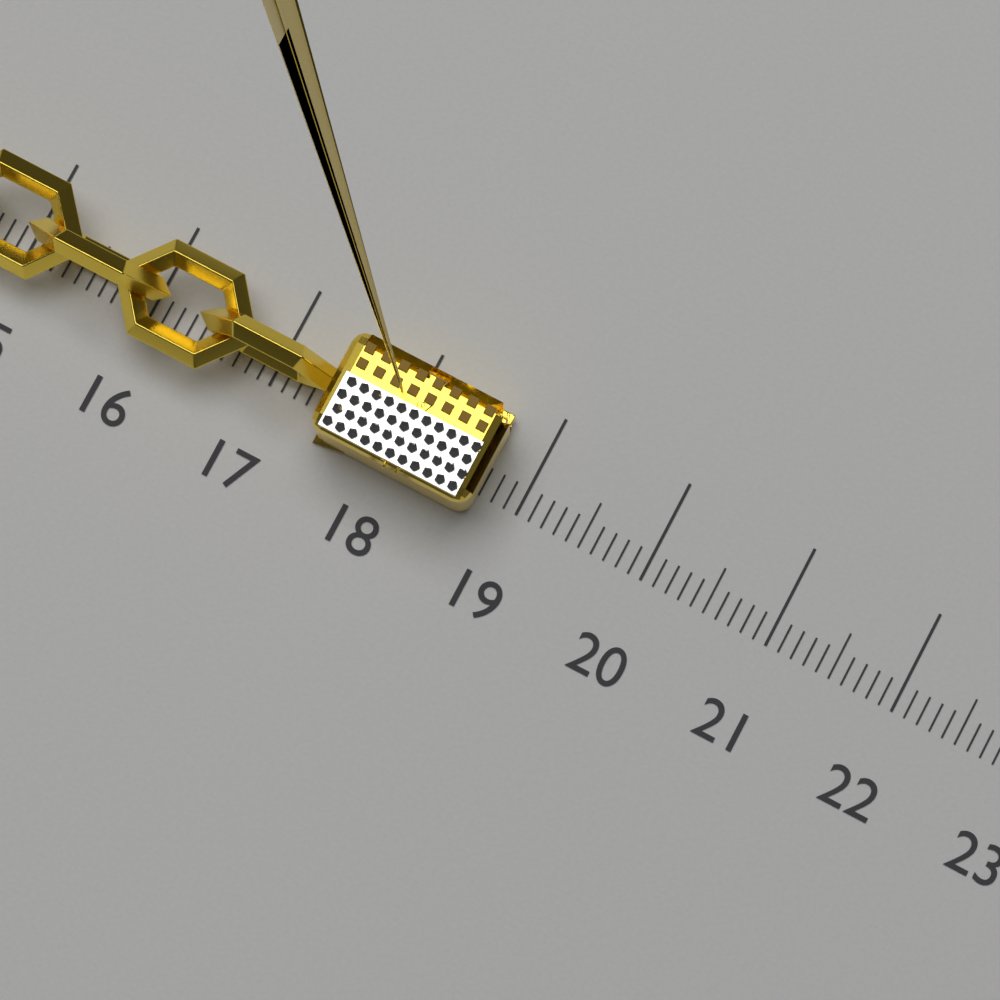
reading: 18.7 (no unit)
